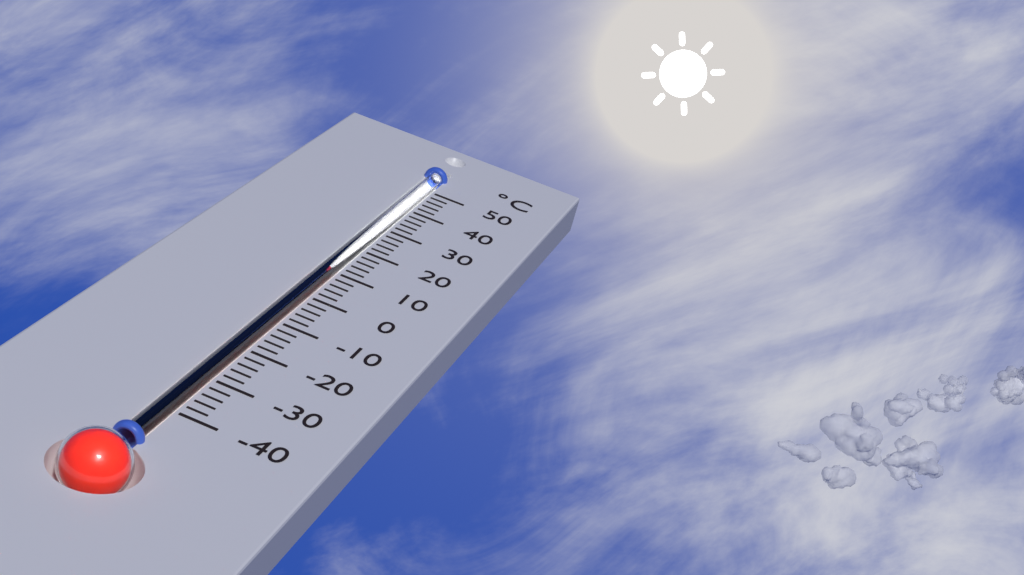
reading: 10 °C
